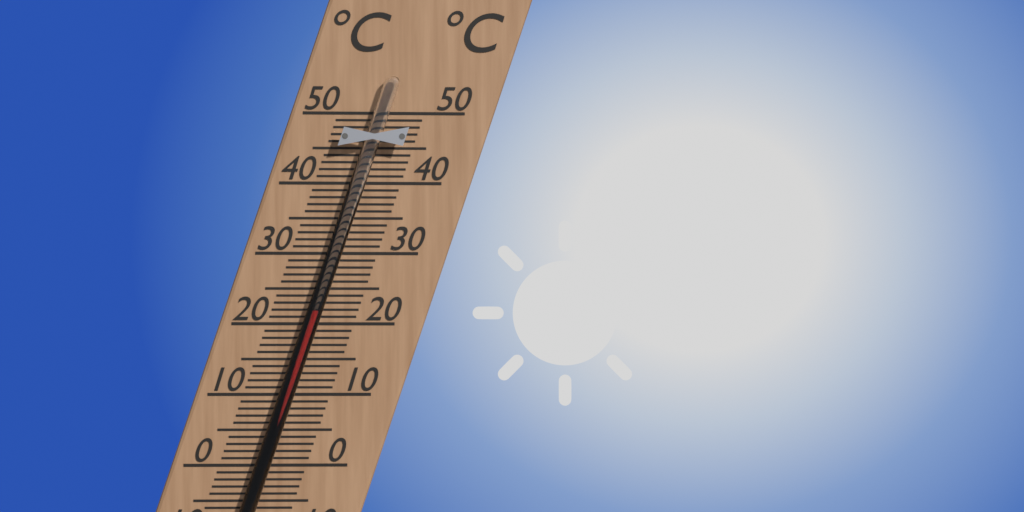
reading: 22 °C
